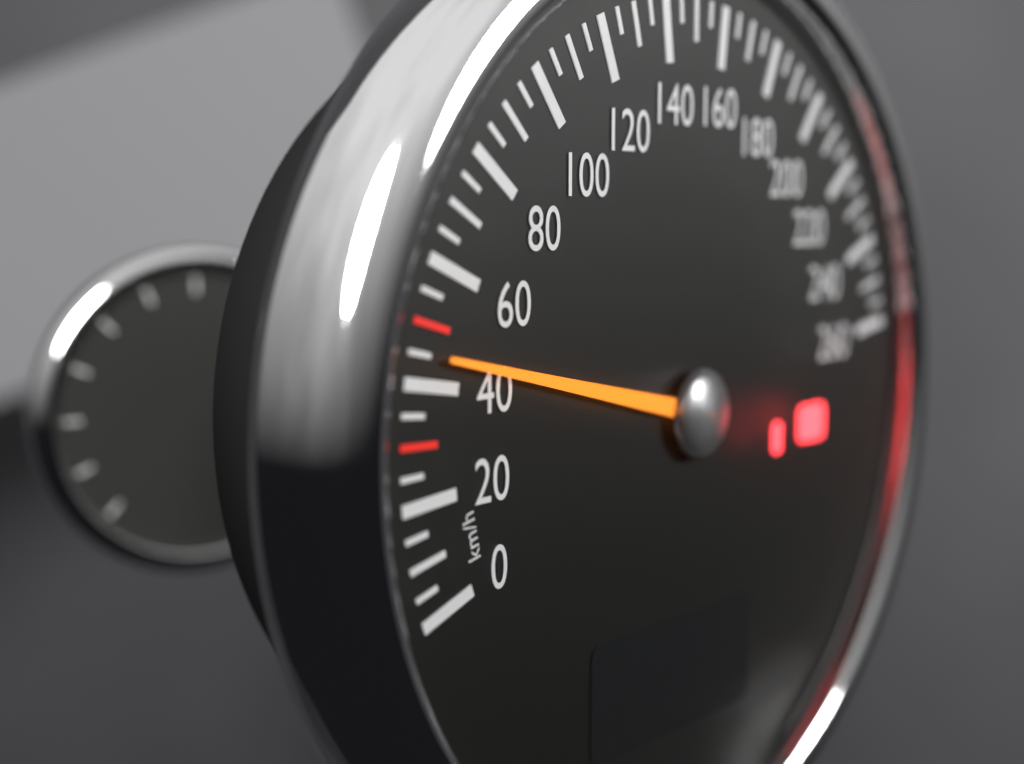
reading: 45 km/h
